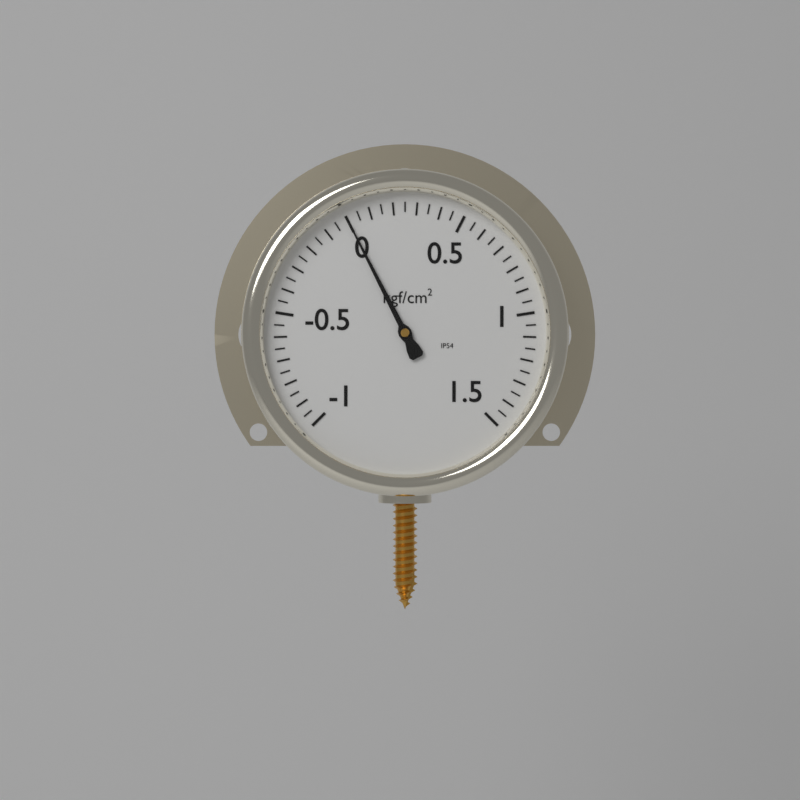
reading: 0.00 kgf/cm²
